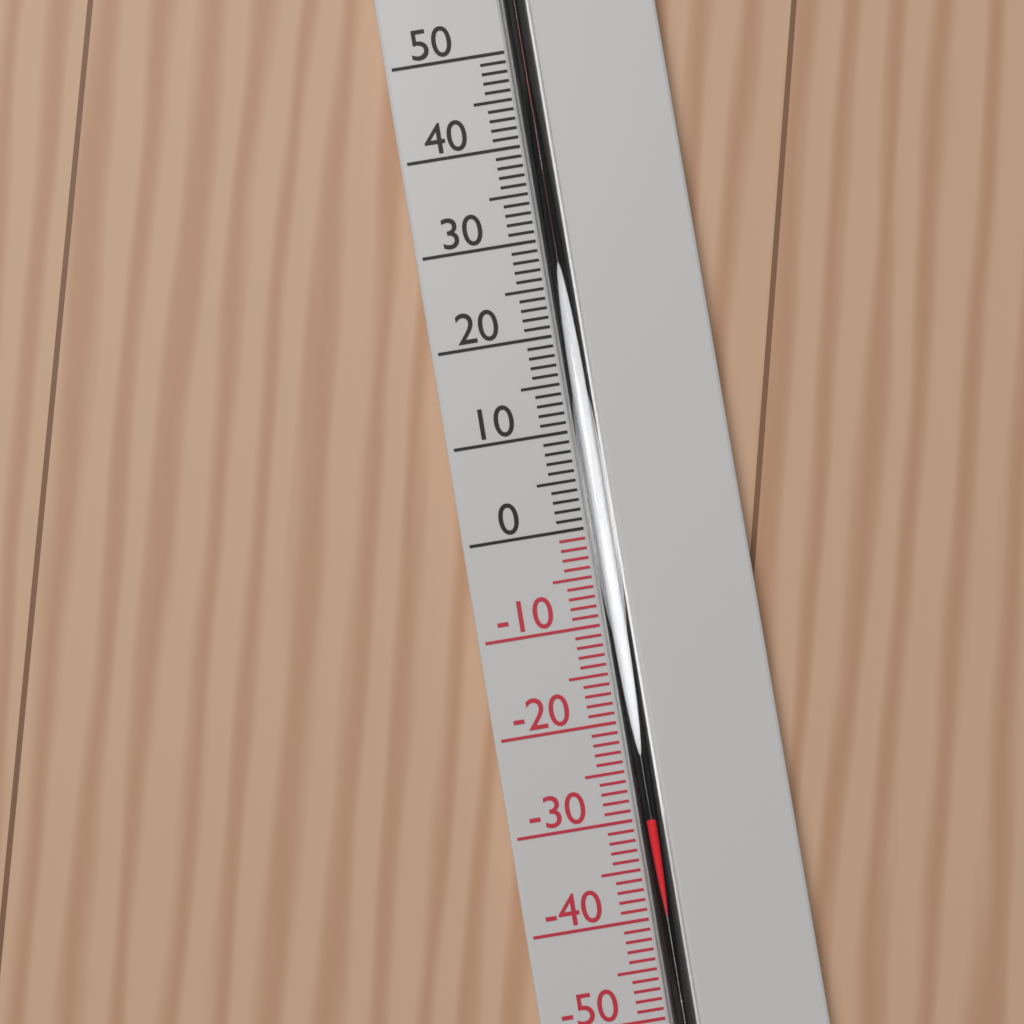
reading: -30 °C
